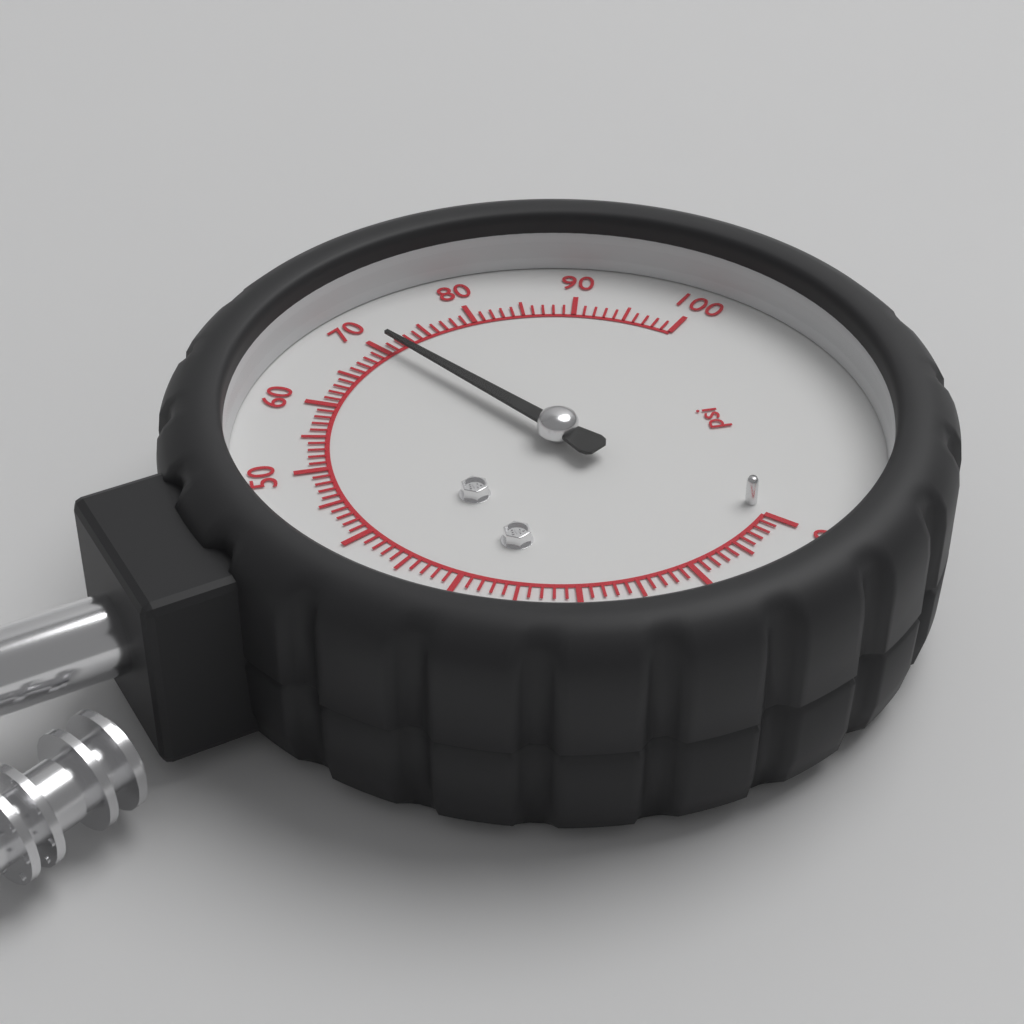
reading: 71 psi
